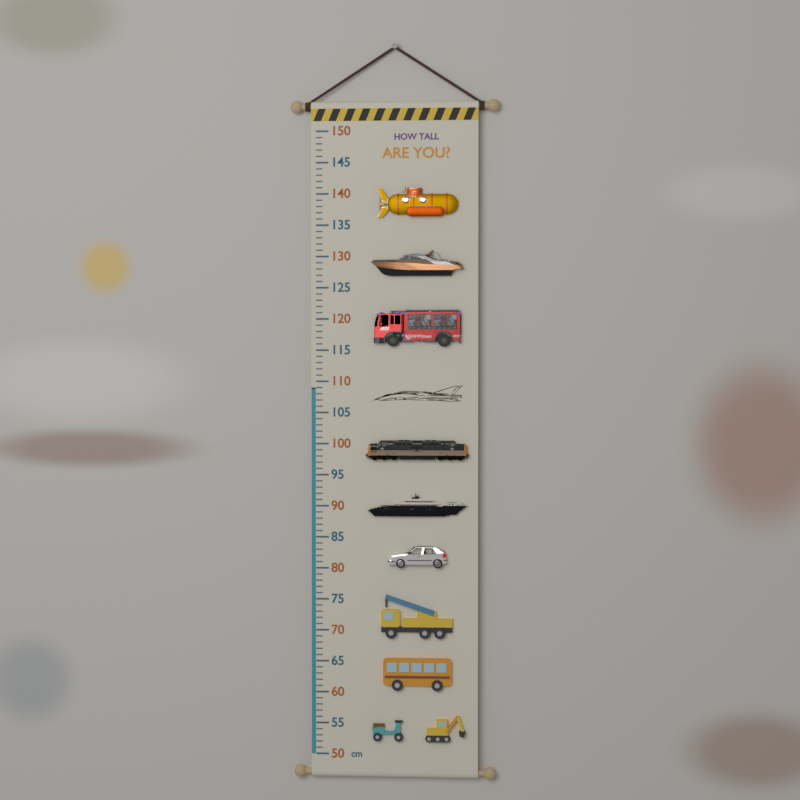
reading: 109 cm
